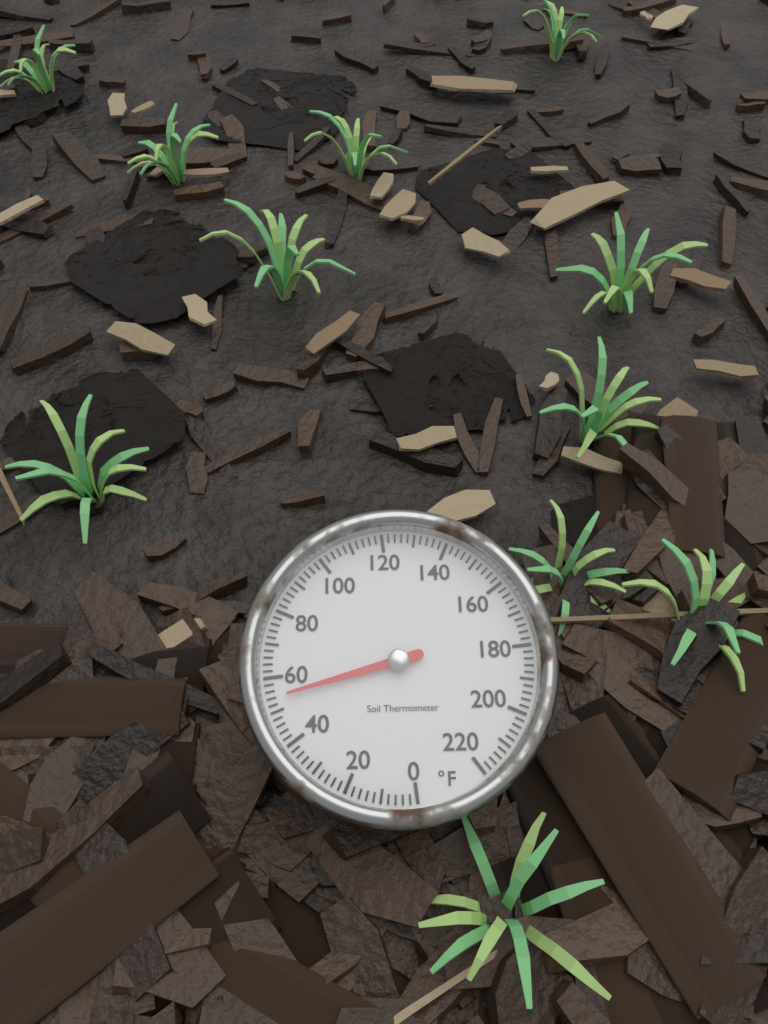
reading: 54 °F
